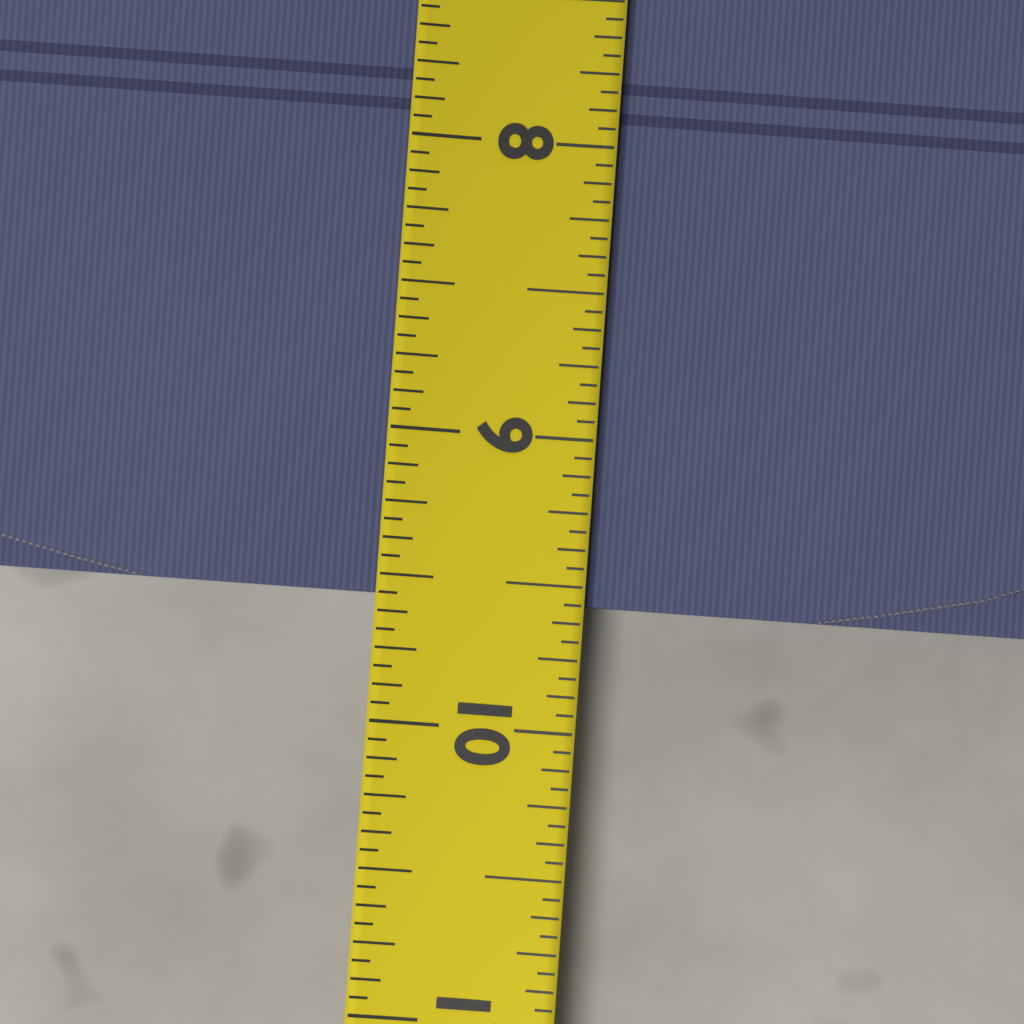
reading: 9.5625 (no unit)
